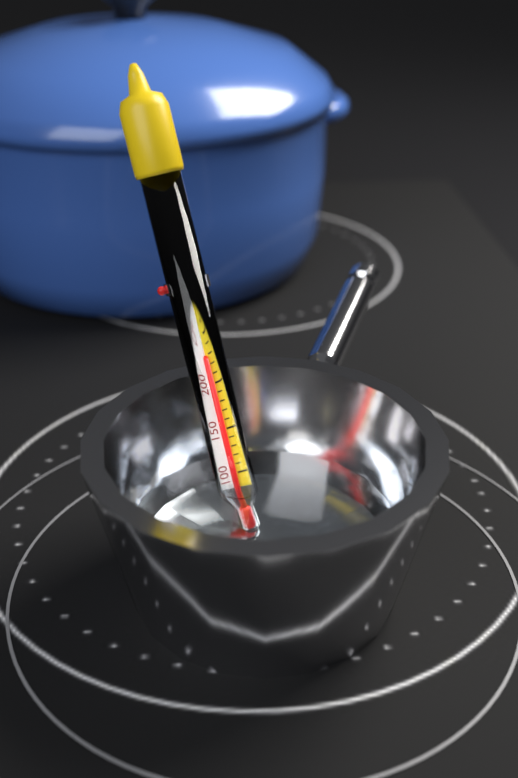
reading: 230 °F
